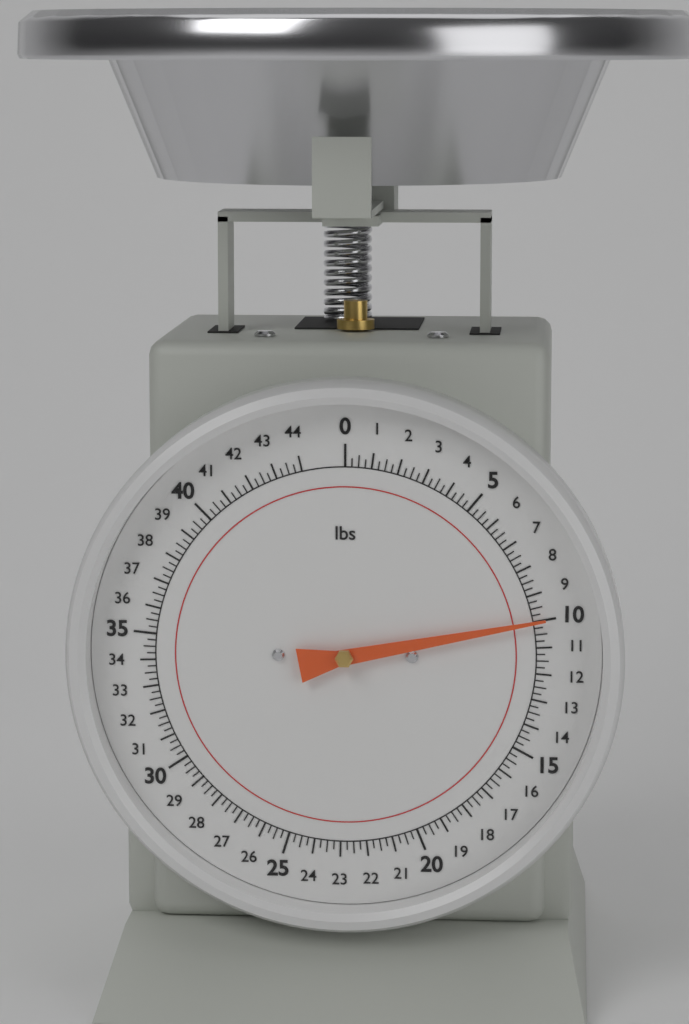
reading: 10.00 lbs
